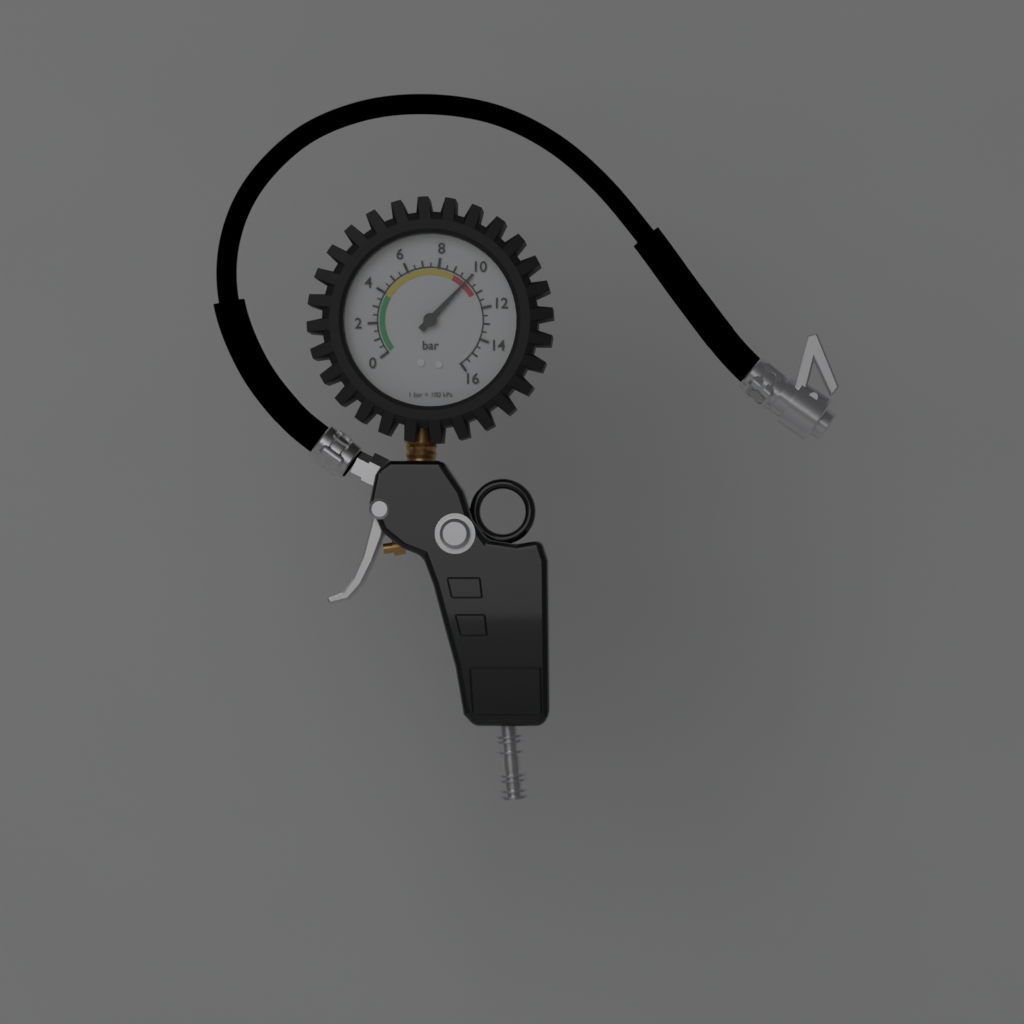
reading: 10.0 bar
